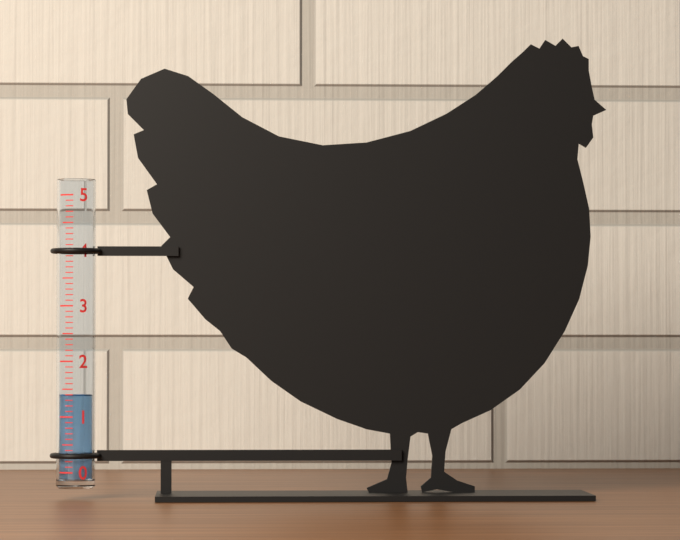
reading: 1.4 (no unit)
